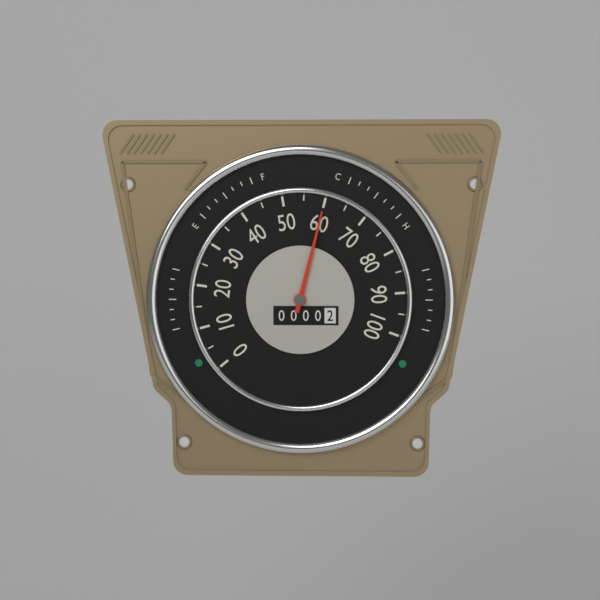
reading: 60 (no unit)
